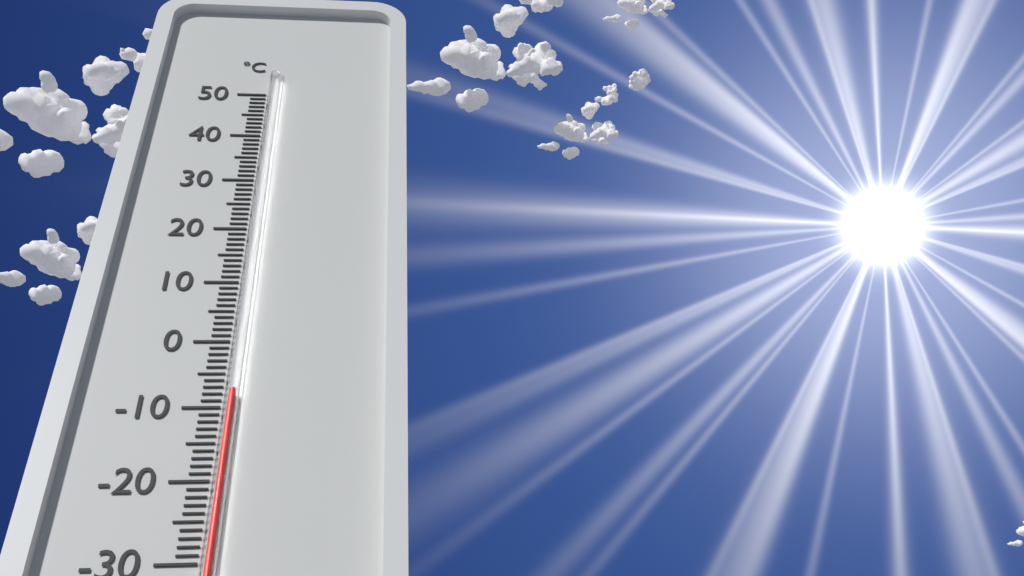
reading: -8 °C
